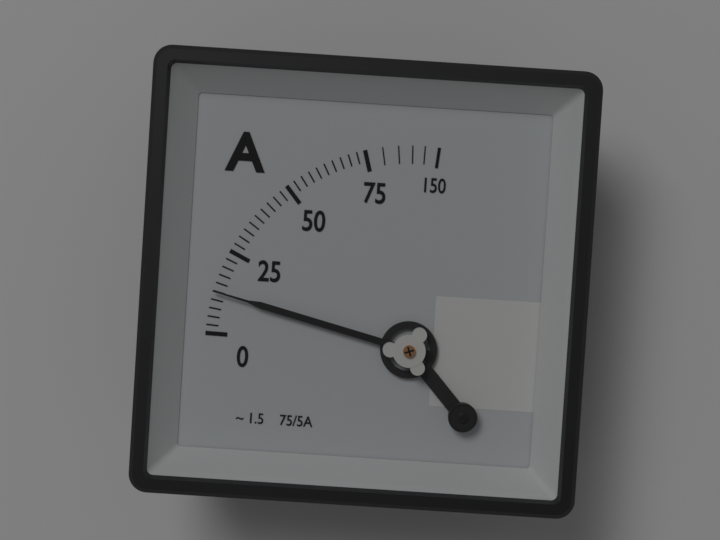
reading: 12.5 A
